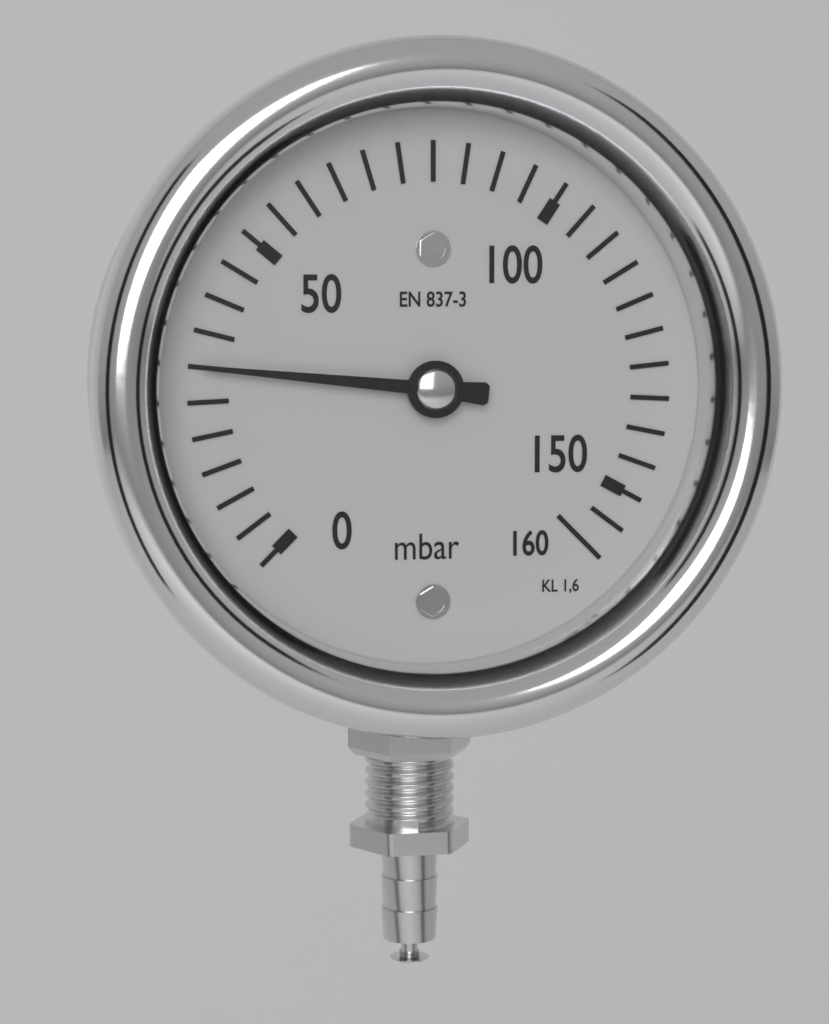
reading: 30 mbar
